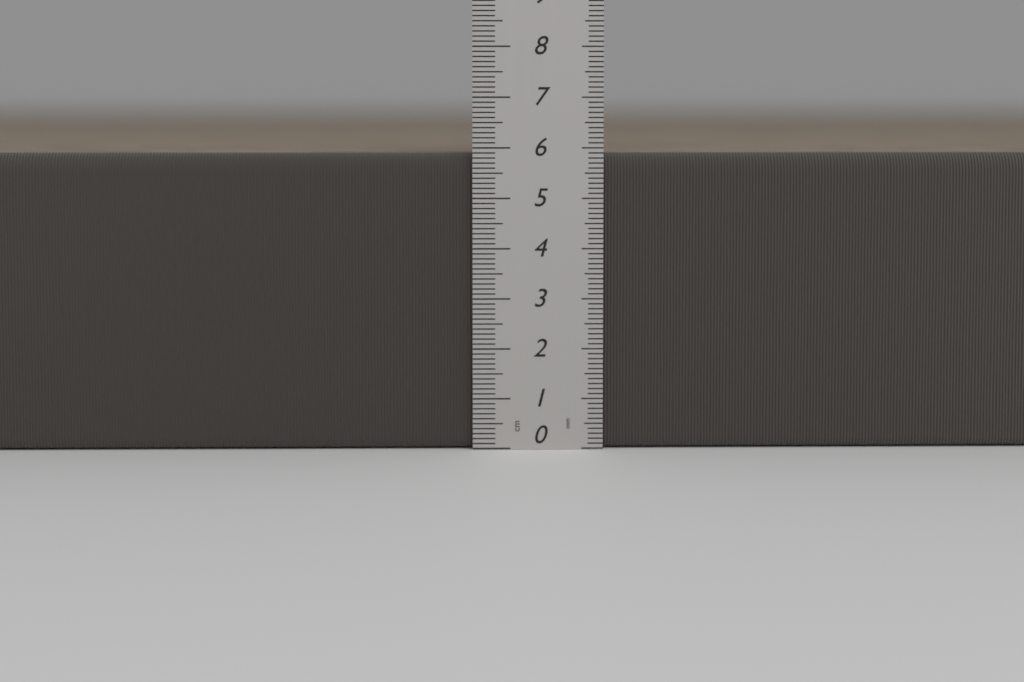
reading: 5.9 cm
